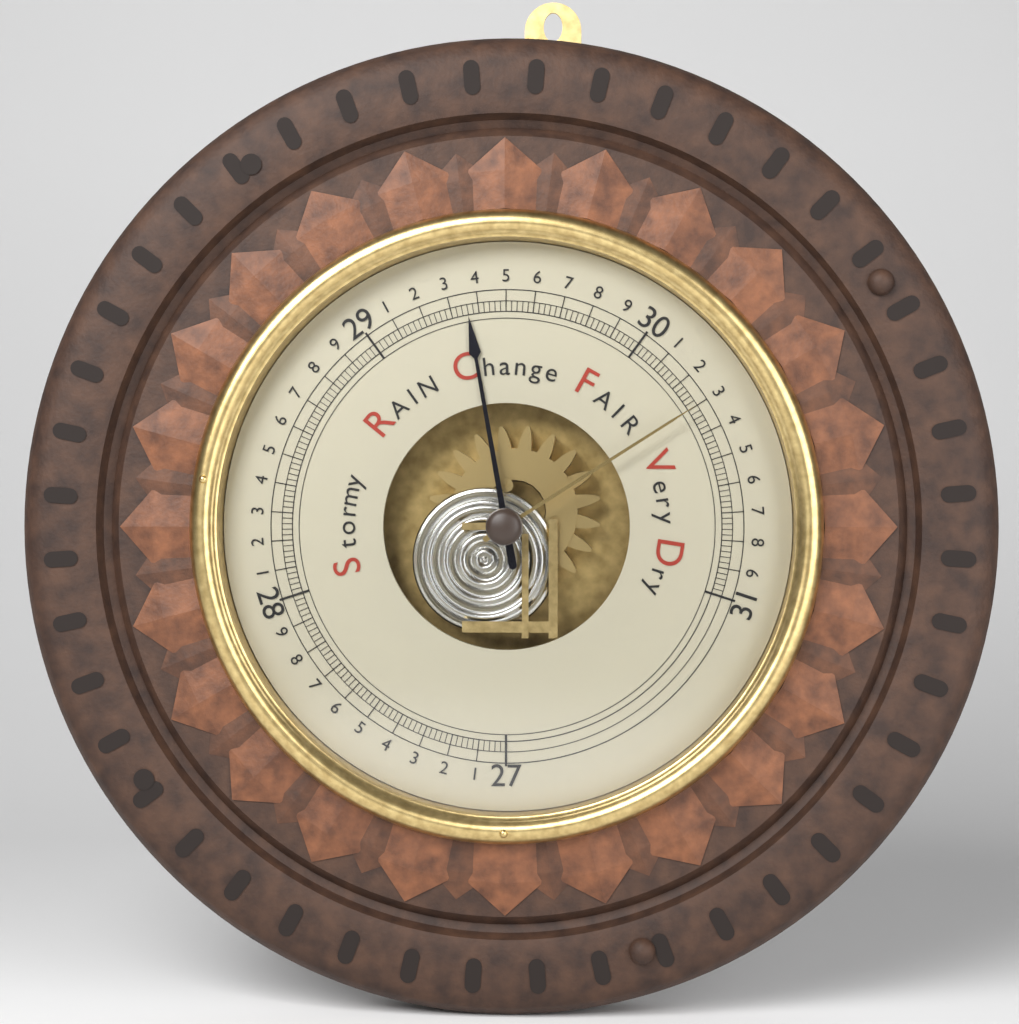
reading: 29.36 inHg
